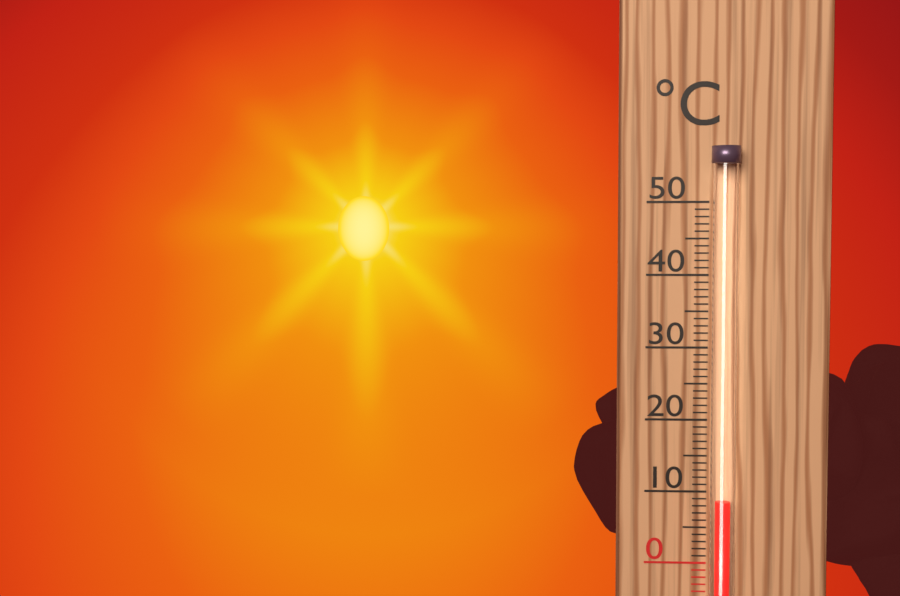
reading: 9 °C
